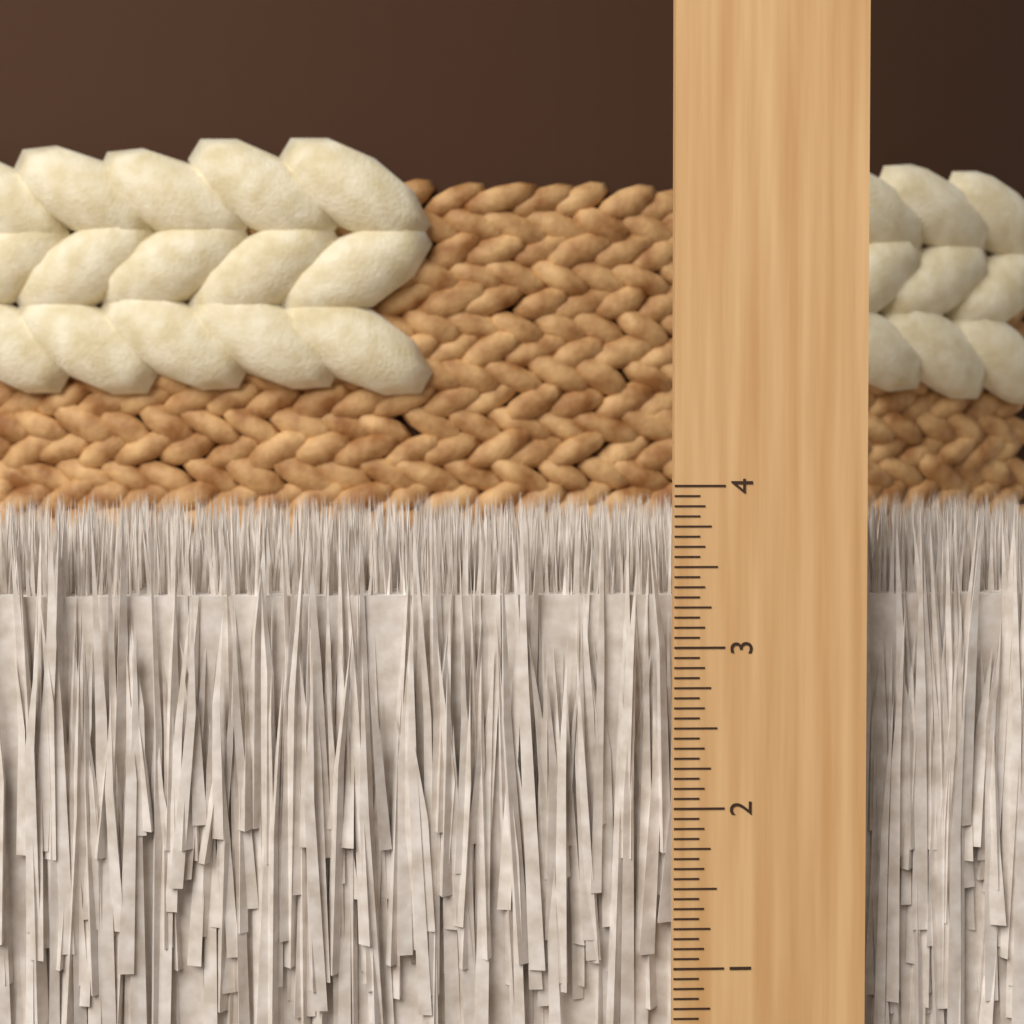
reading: 3.8750 in
